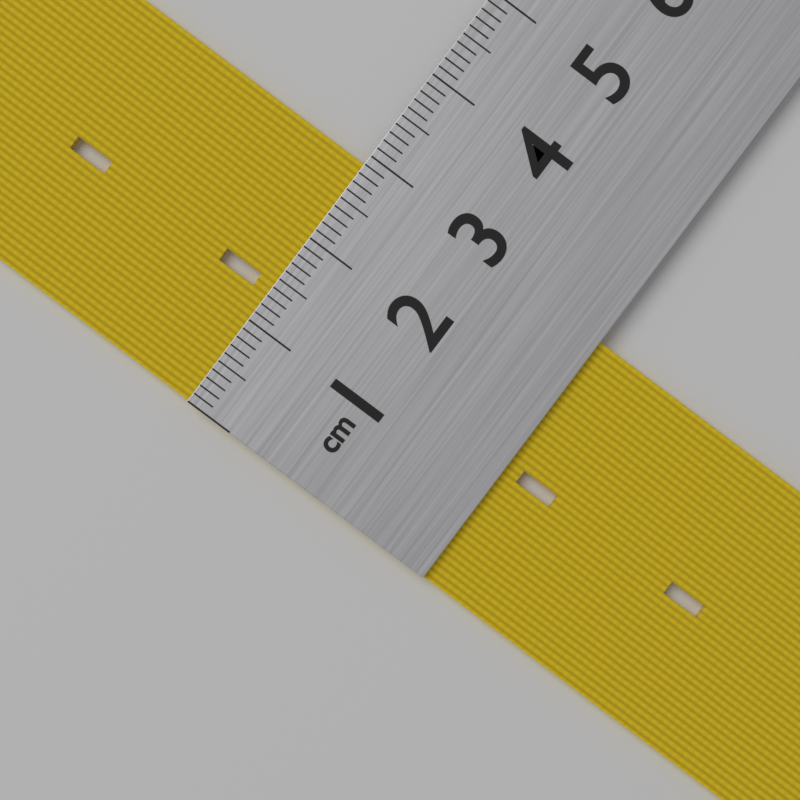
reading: 2.9 cm
